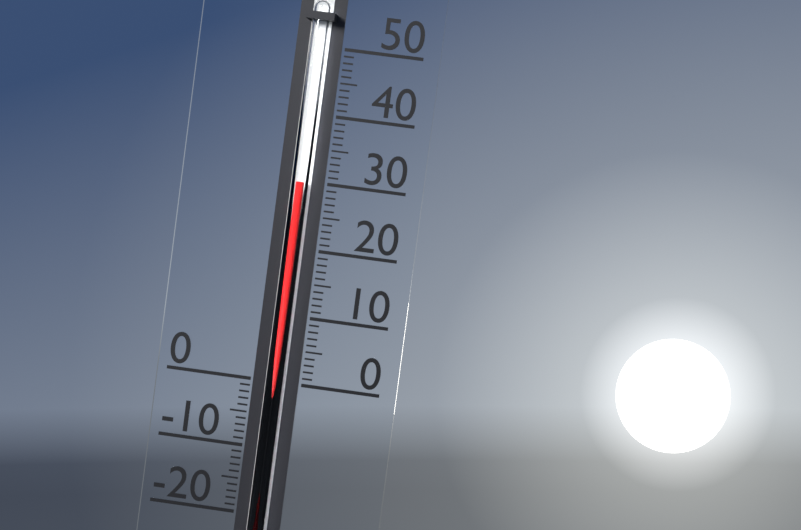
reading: 30 (no unit)
